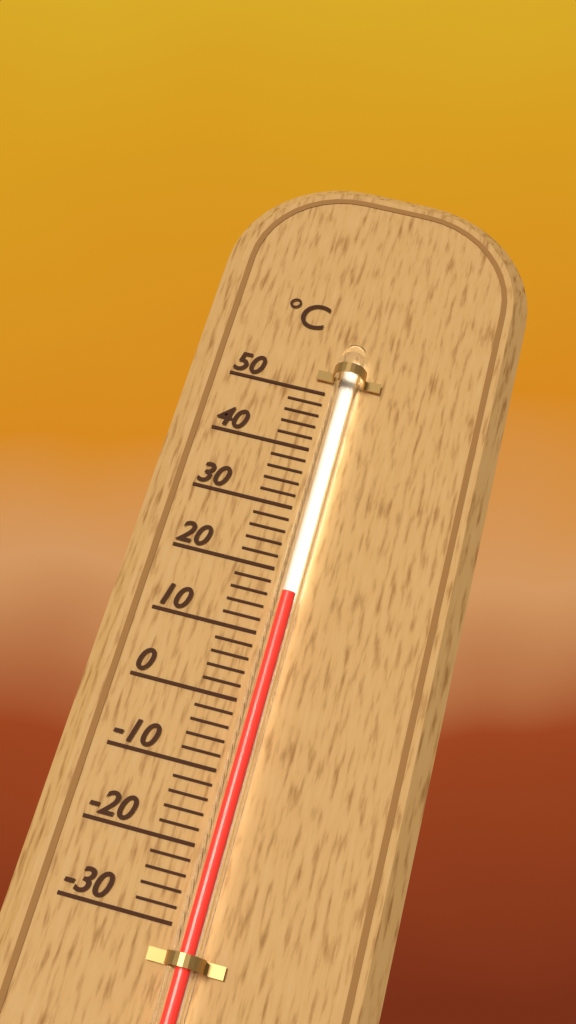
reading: 16 °C
